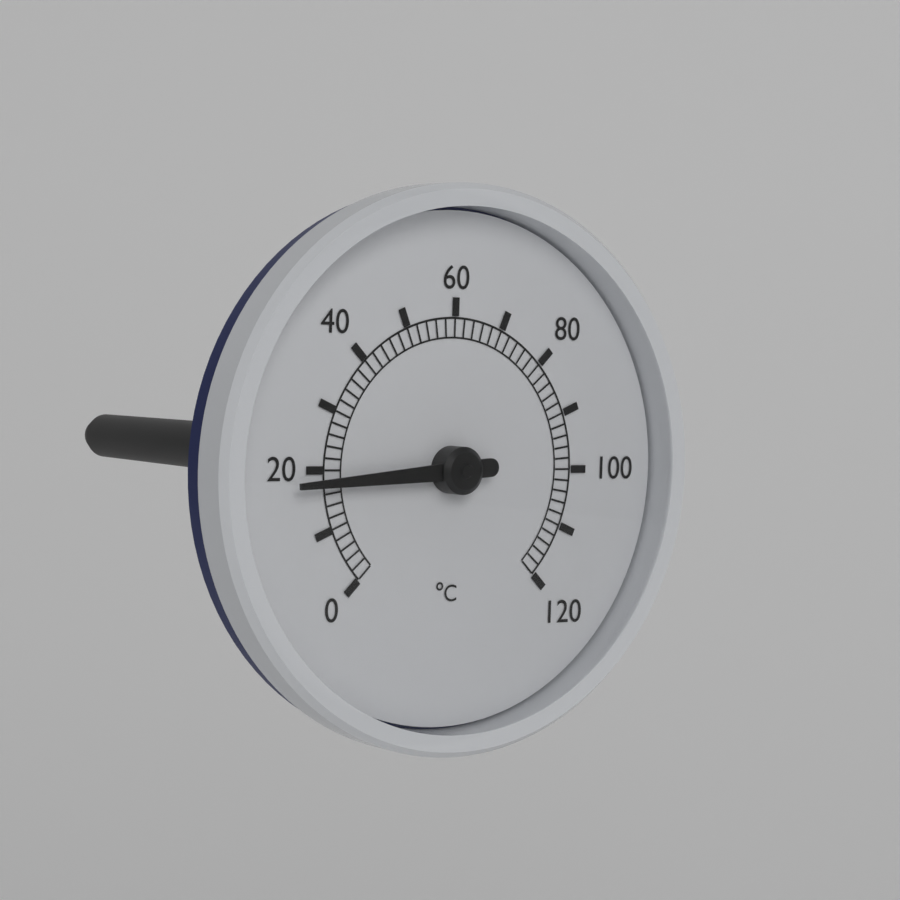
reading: 18 °C
